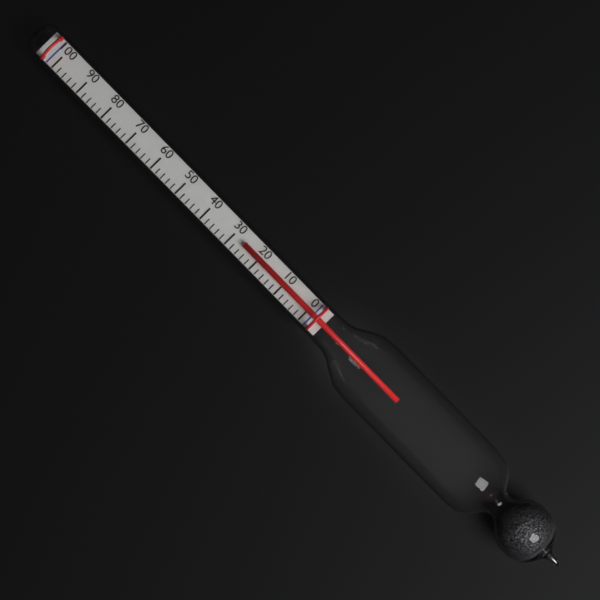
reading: 26 (no unit)
